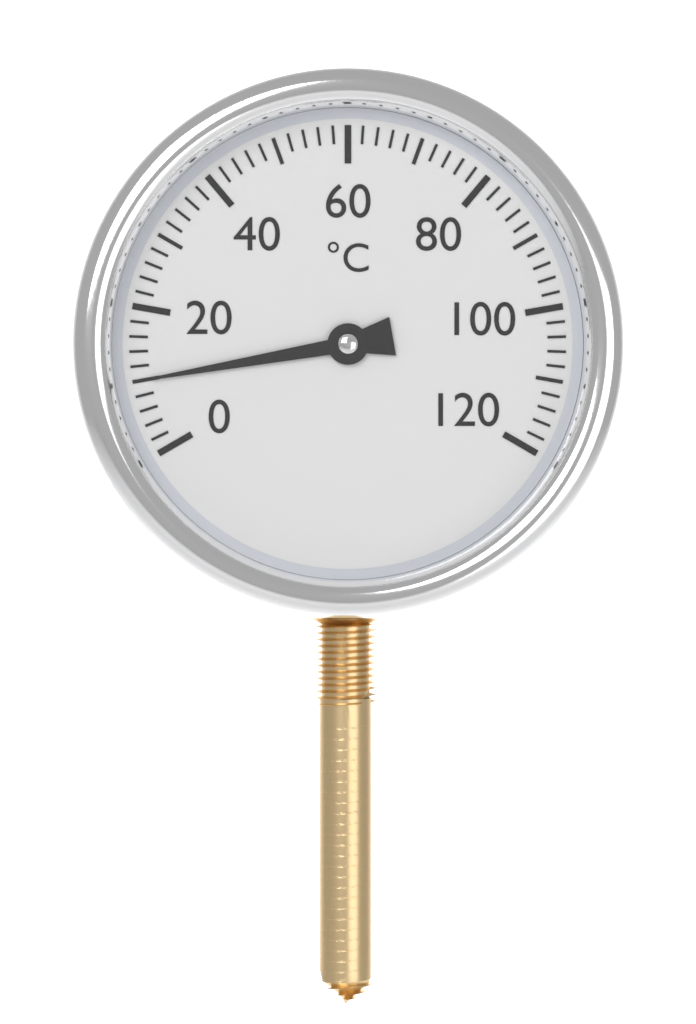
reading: 10 °C
